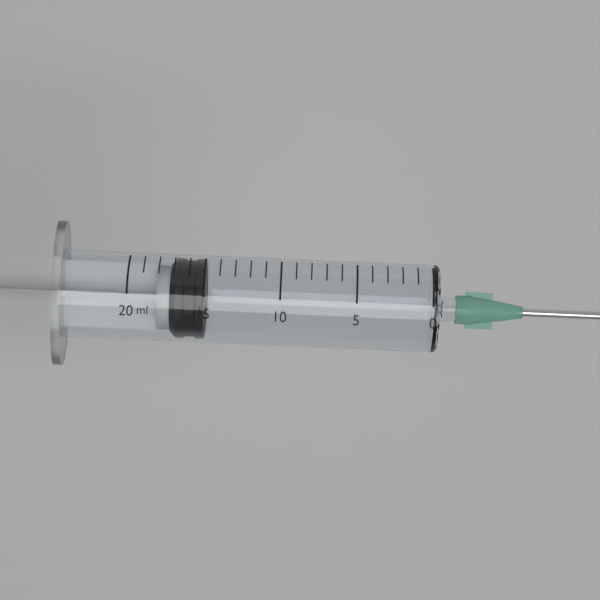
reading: 15 ml
